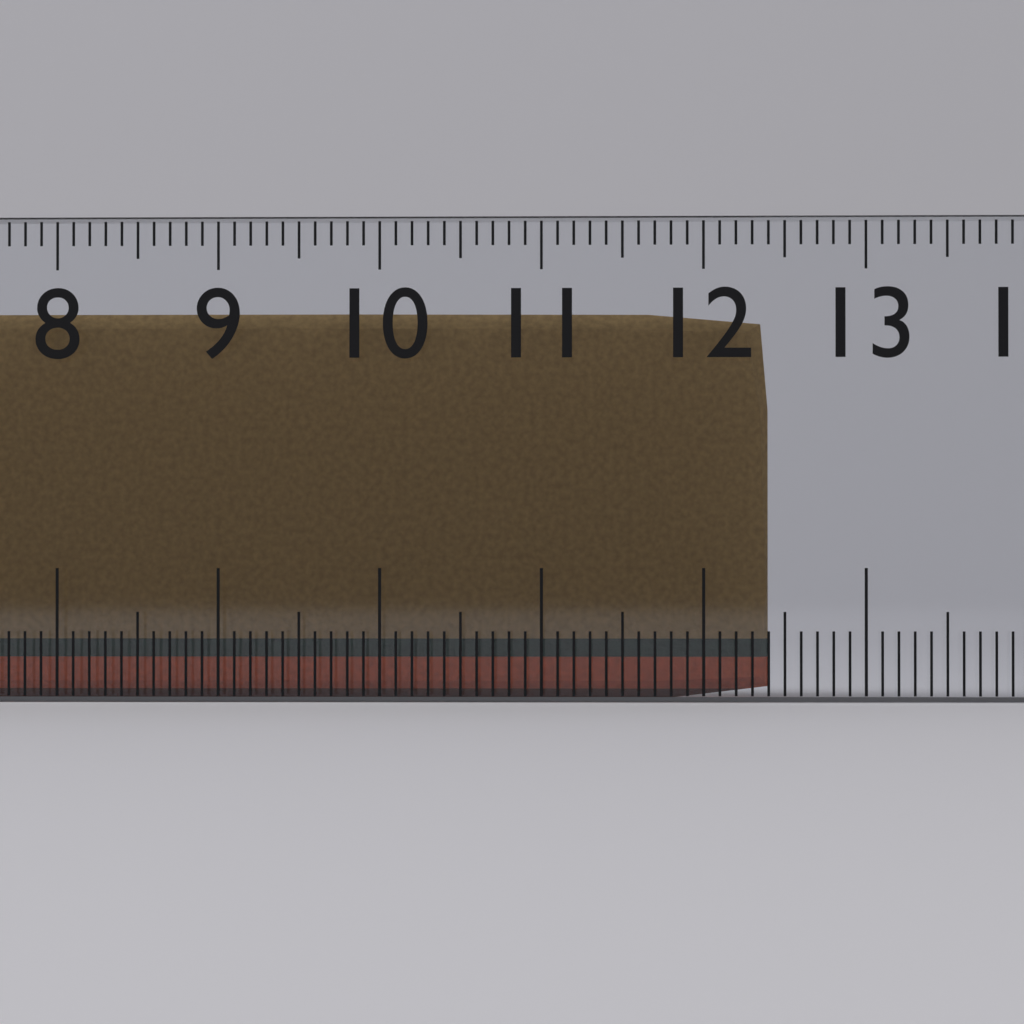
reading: 12.4 cm
